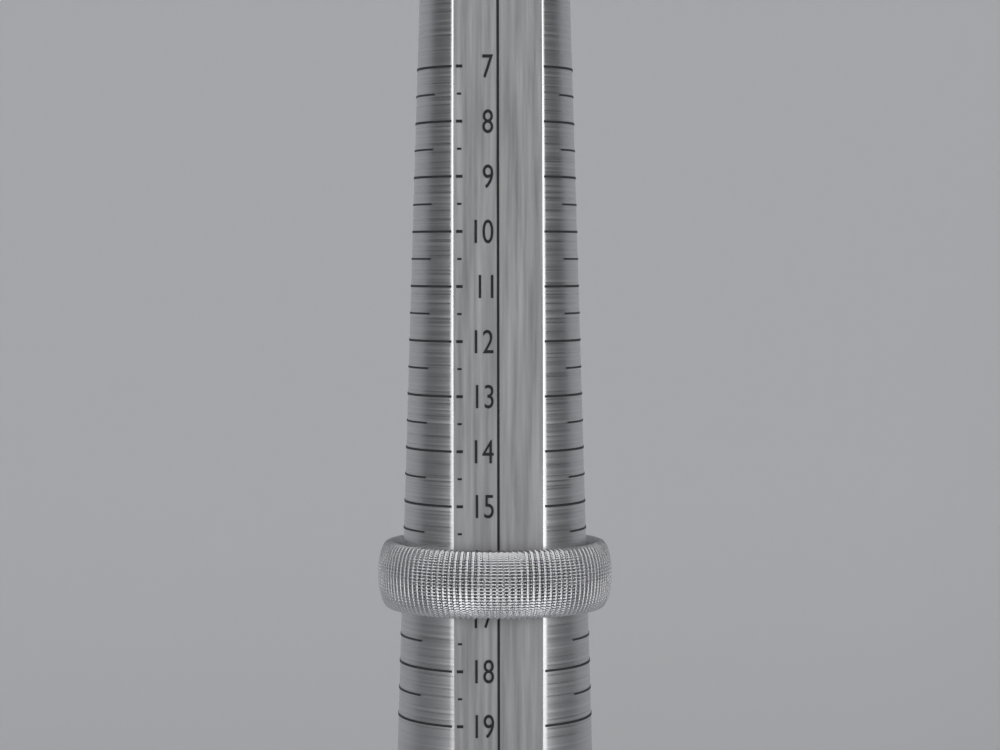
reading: 17.0 (no unit)
